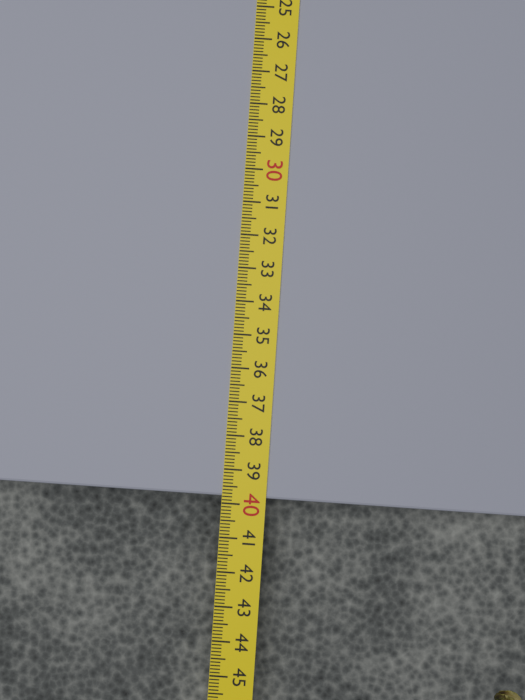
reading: 39.8 cm
